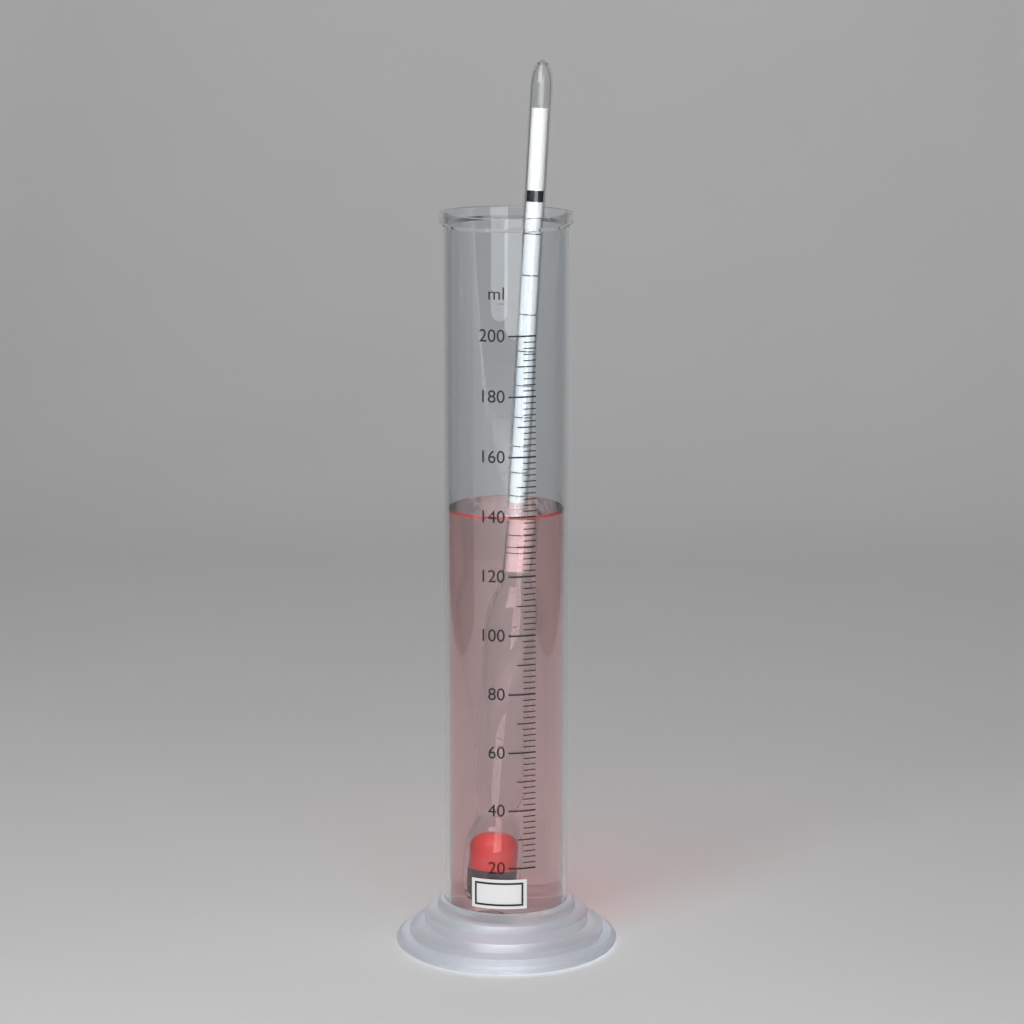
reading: 140 ml
